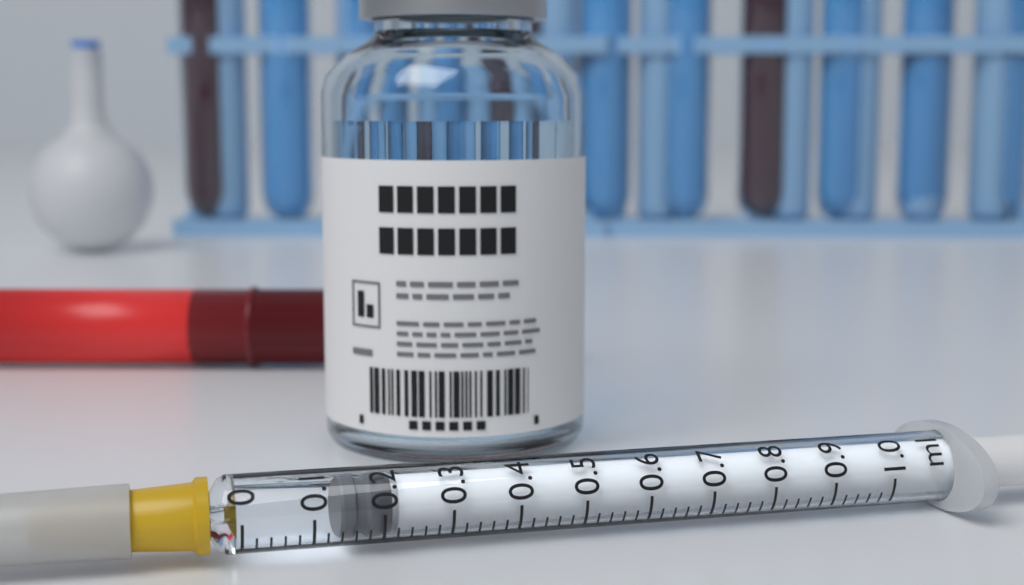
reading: 0.14 ml
